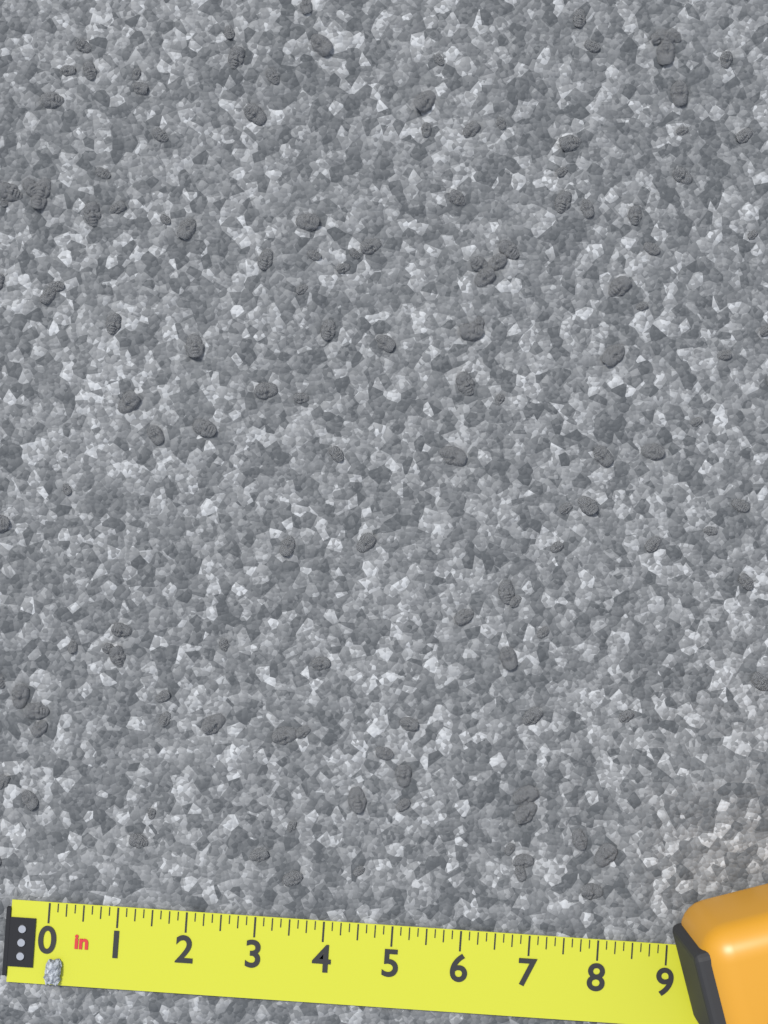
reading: 0.250 in
